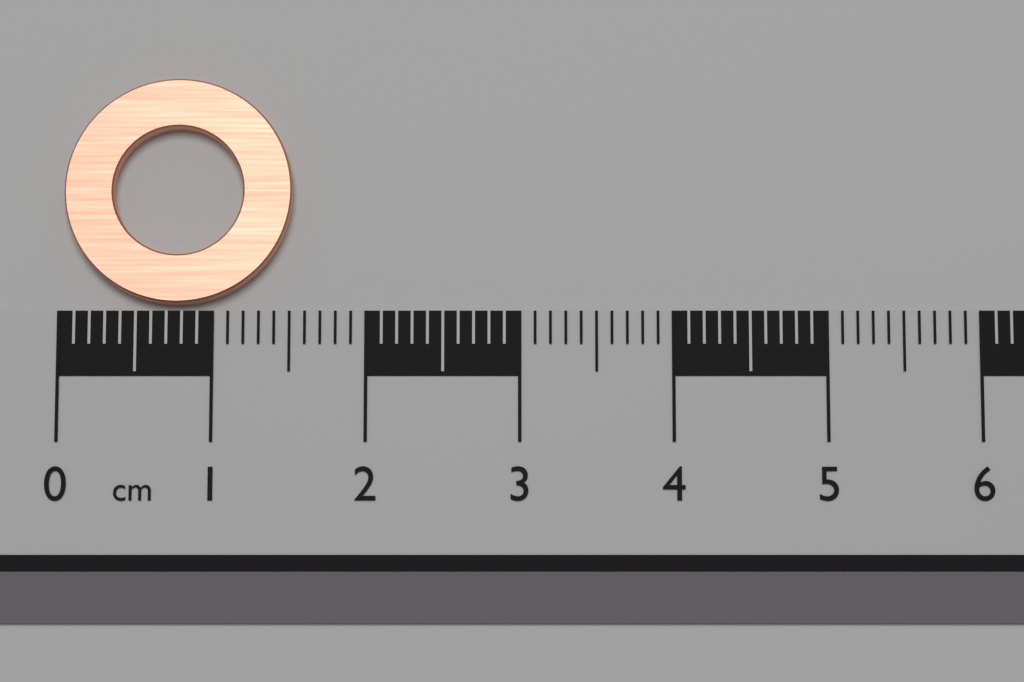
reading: 1.5 cm
